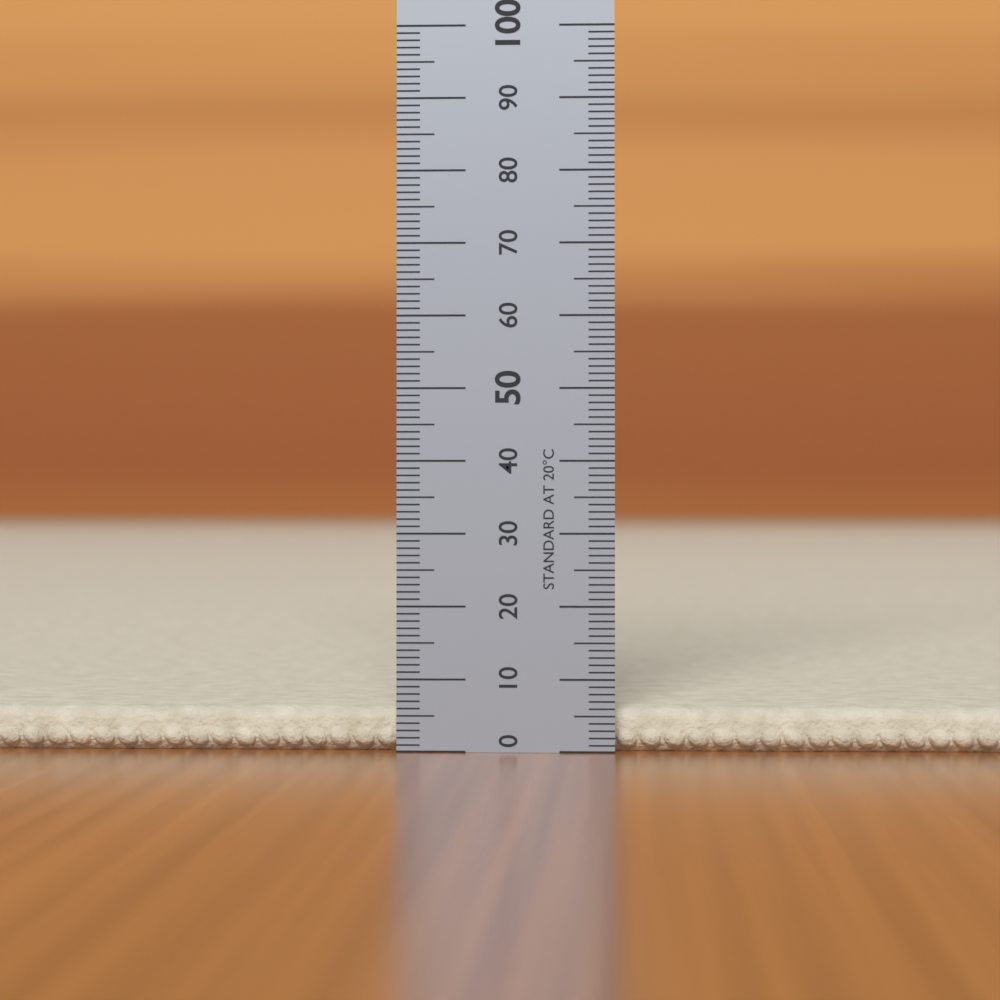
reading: 6 (no unit)
